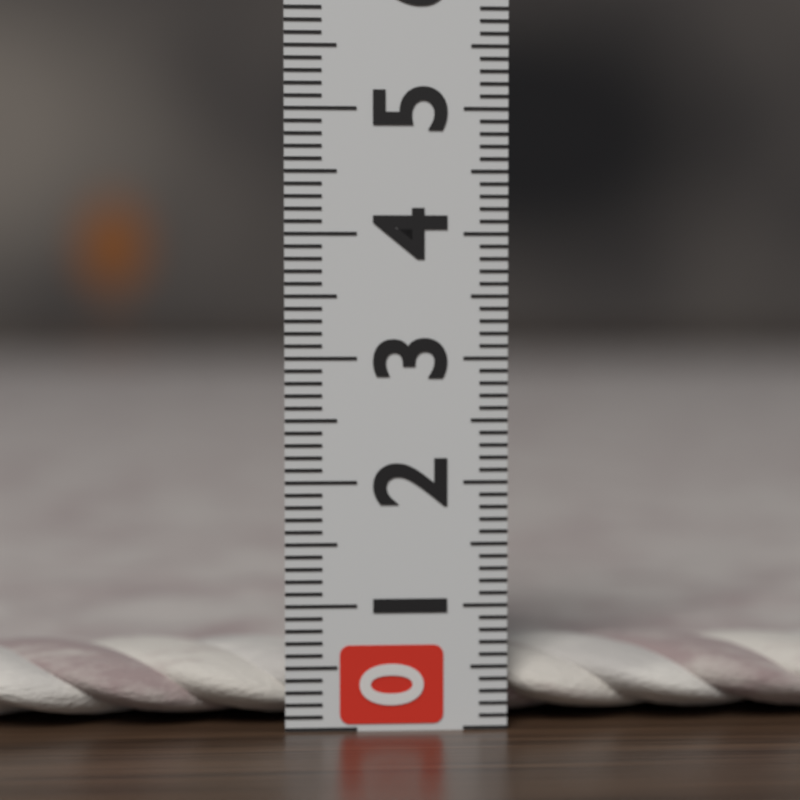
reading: 0.6 (no unit)
